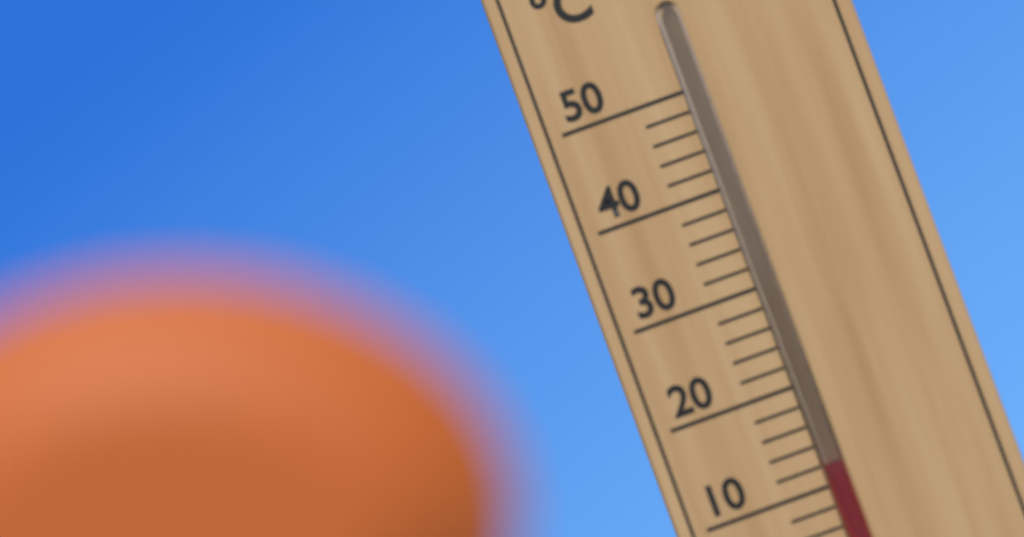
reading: 12 °C
